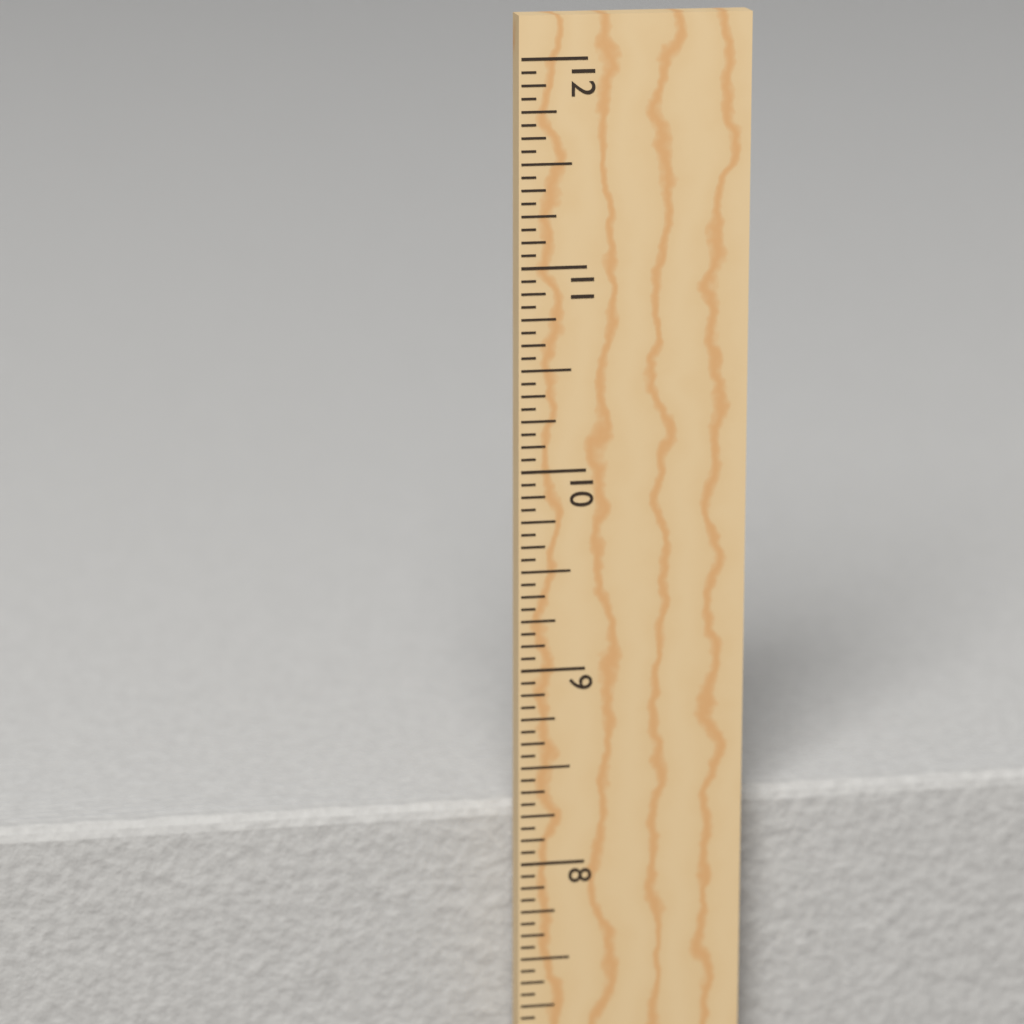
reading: 8.2500 in
